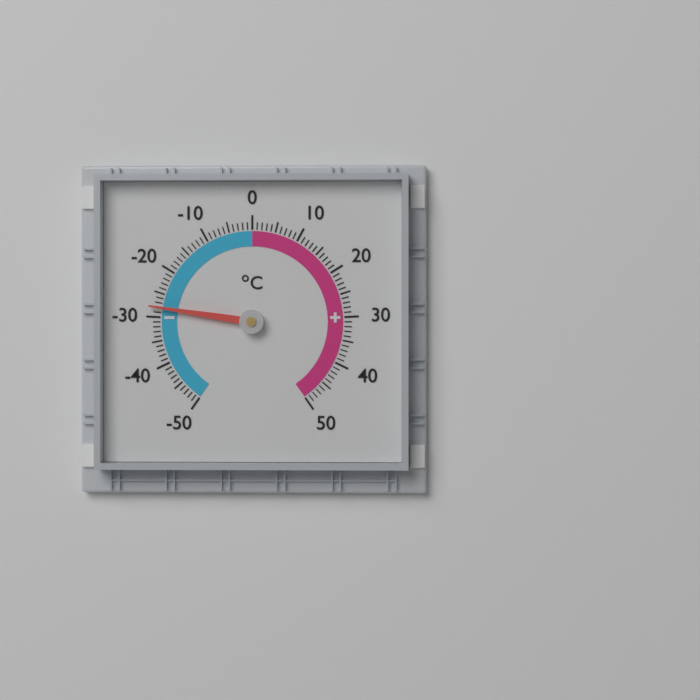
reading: -28 °C
